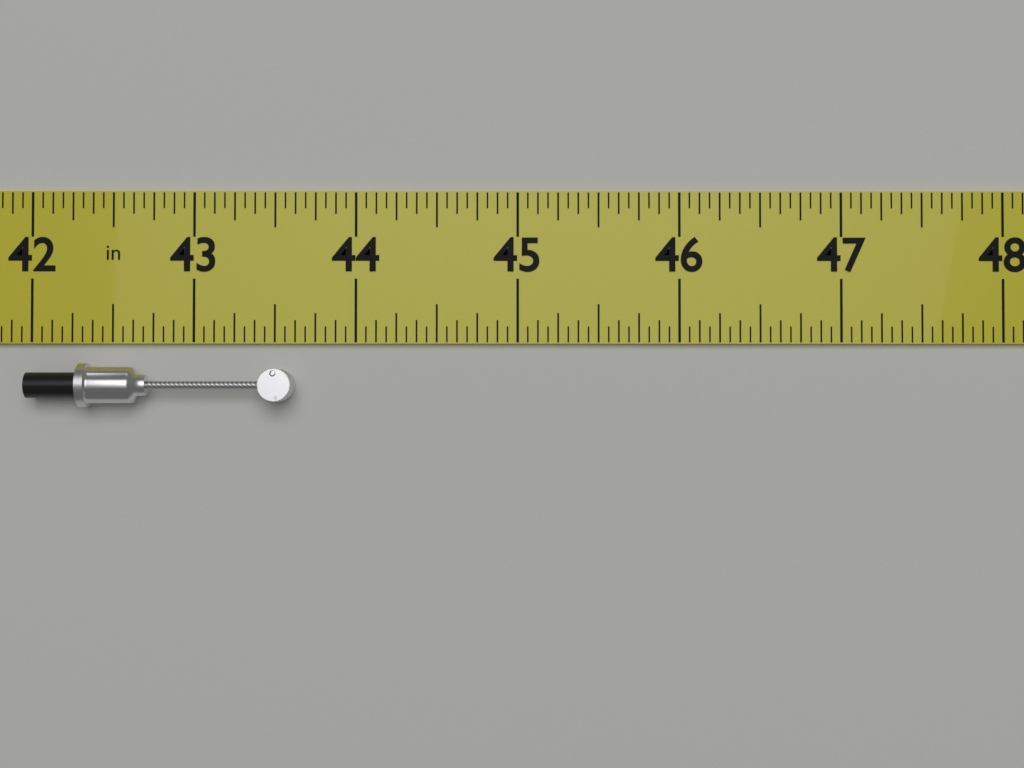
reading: 43.6250 in
